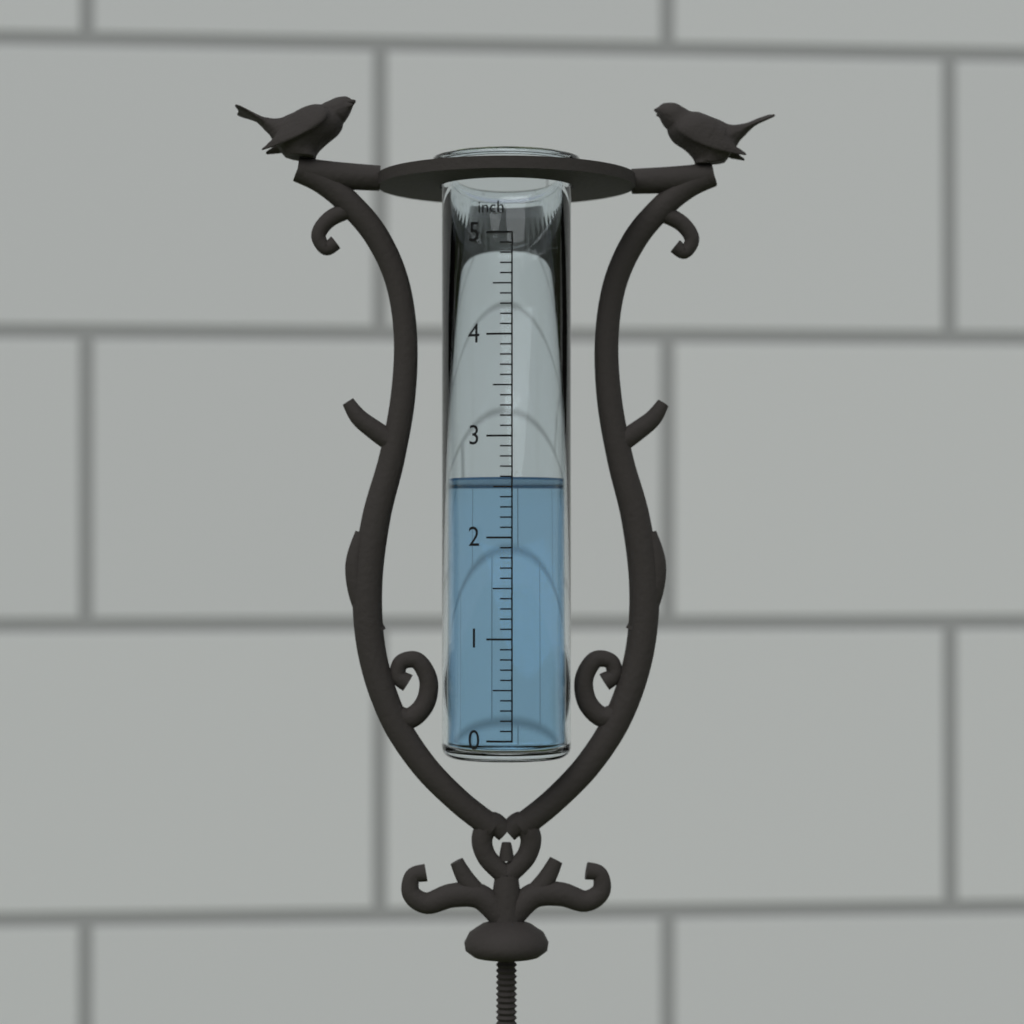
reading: 2.6 inch
